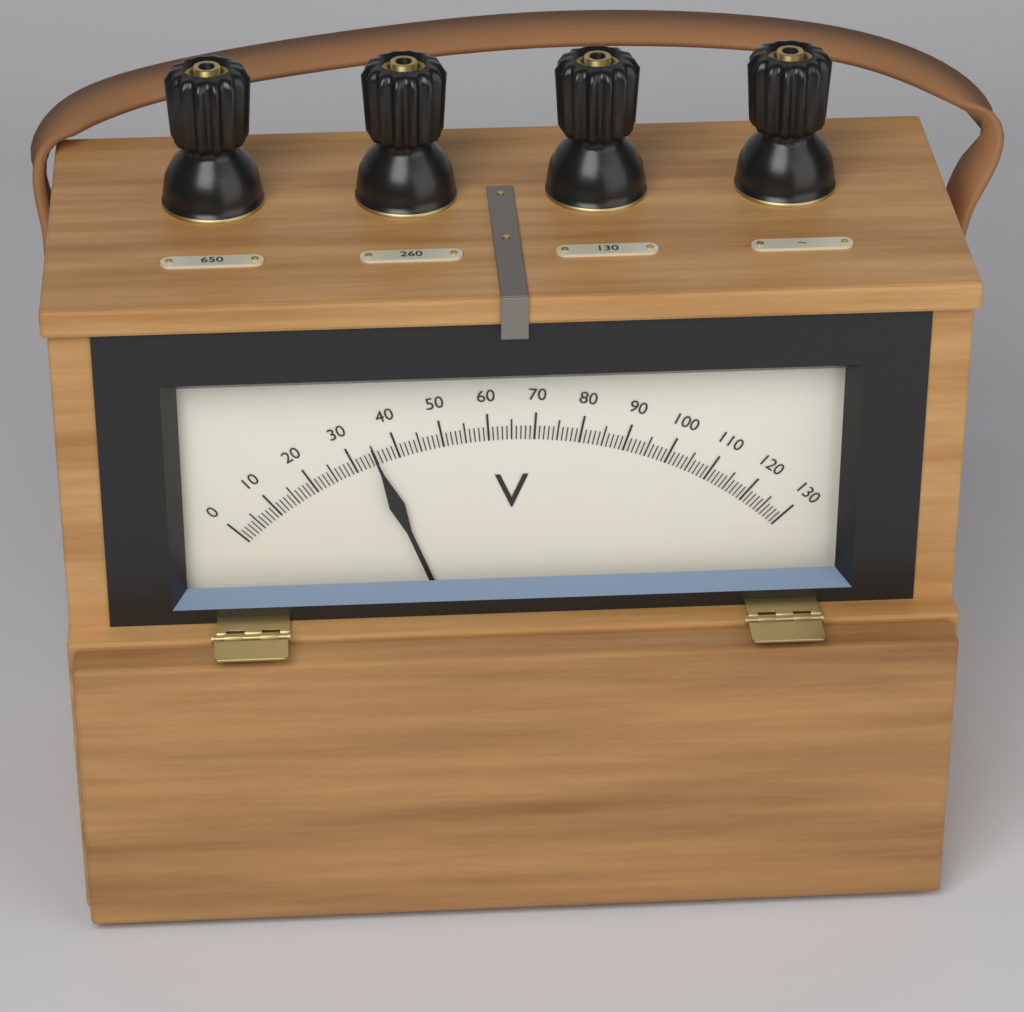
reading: 35 V
